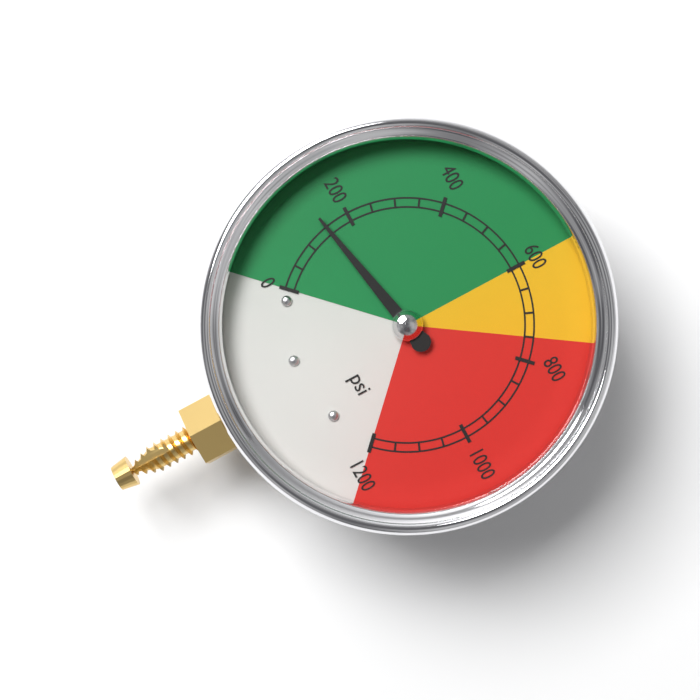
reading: 150 psi
